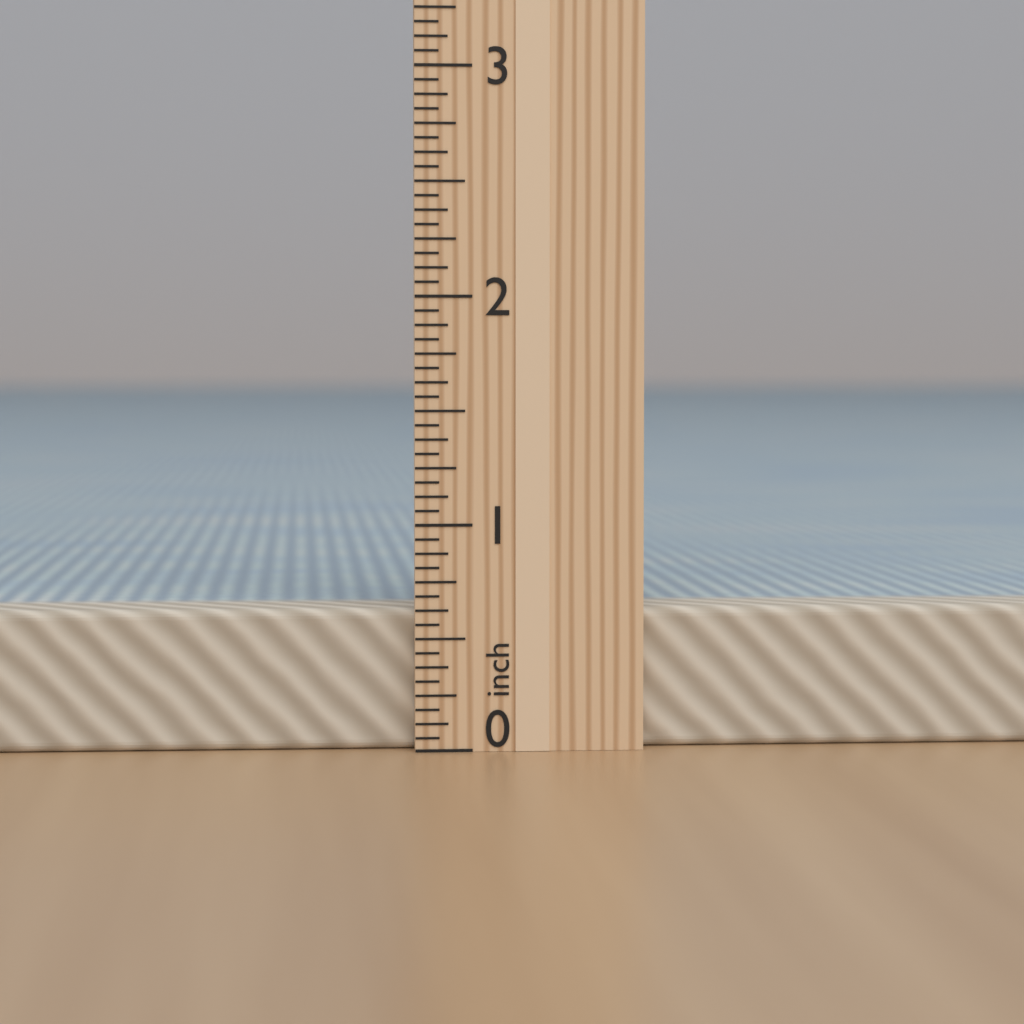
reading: 0.6250 in
